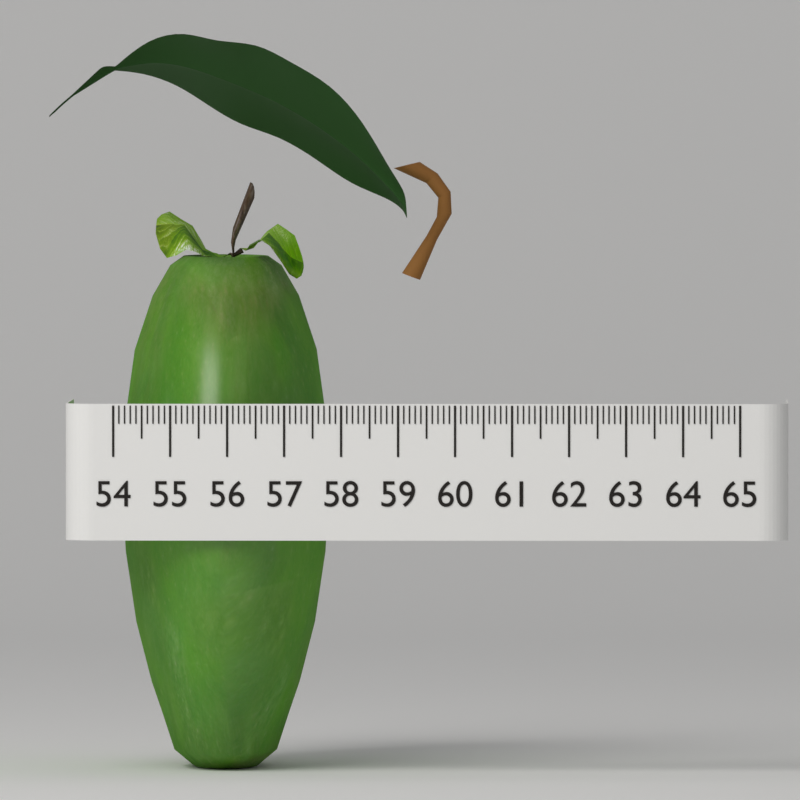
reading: 57.7 (no unit)
